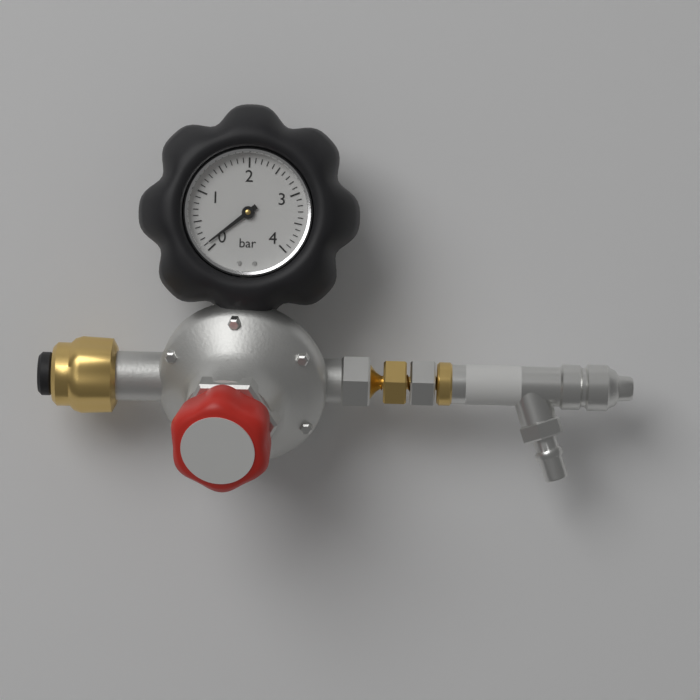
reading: 0.1 bar
